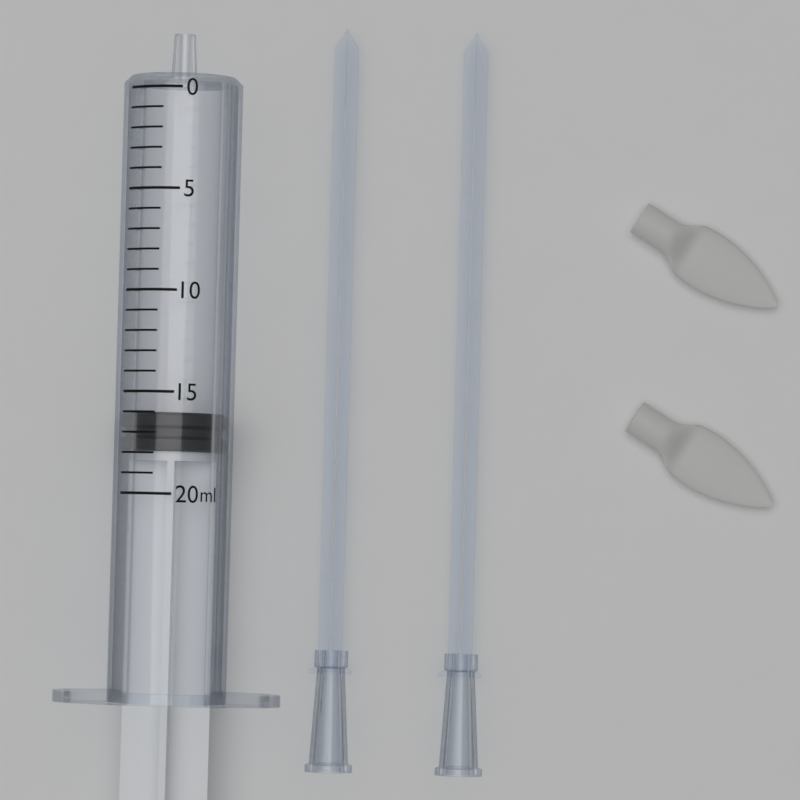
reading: 16 ml
